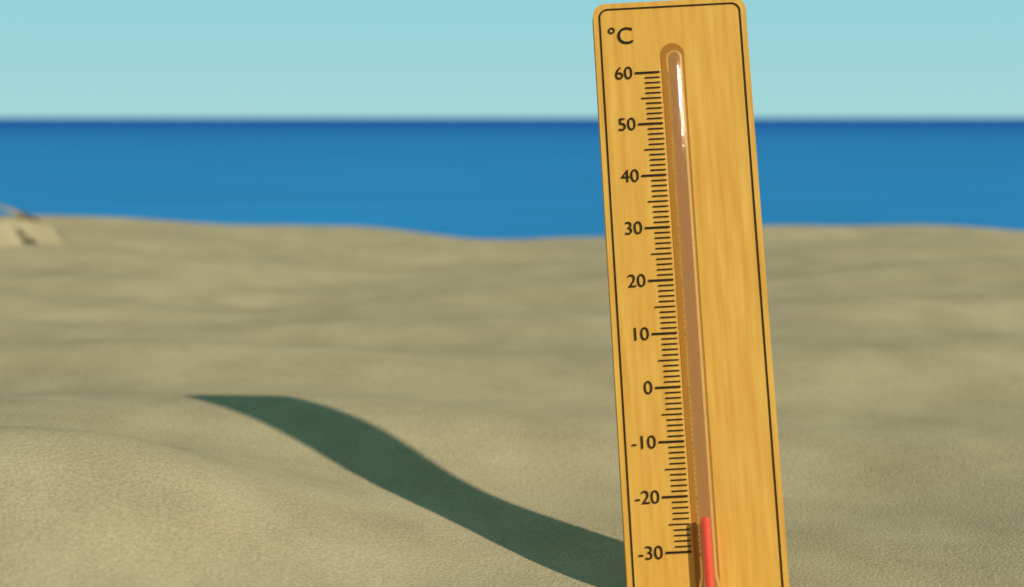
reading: -24 °C
